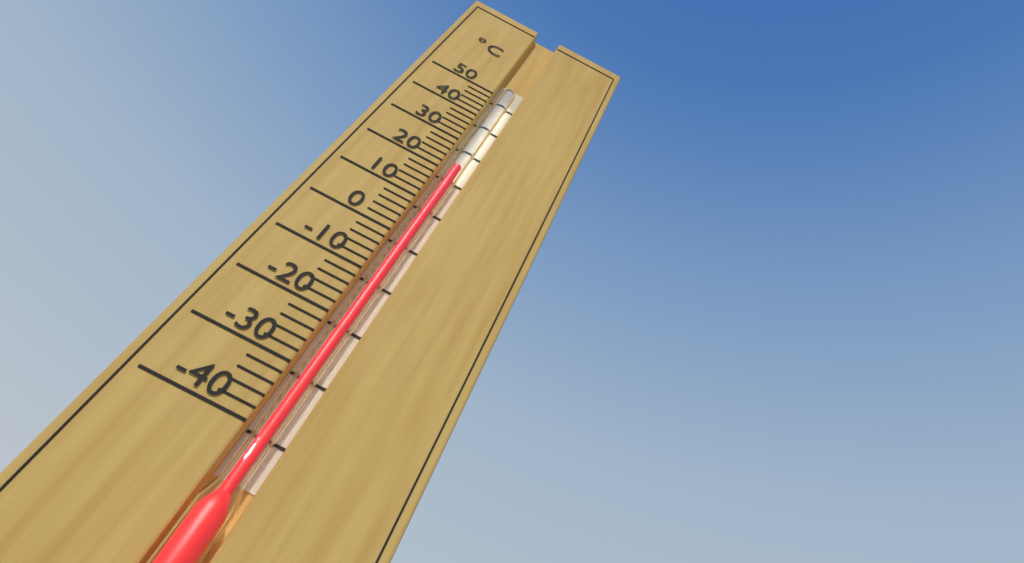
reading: 22 °C
